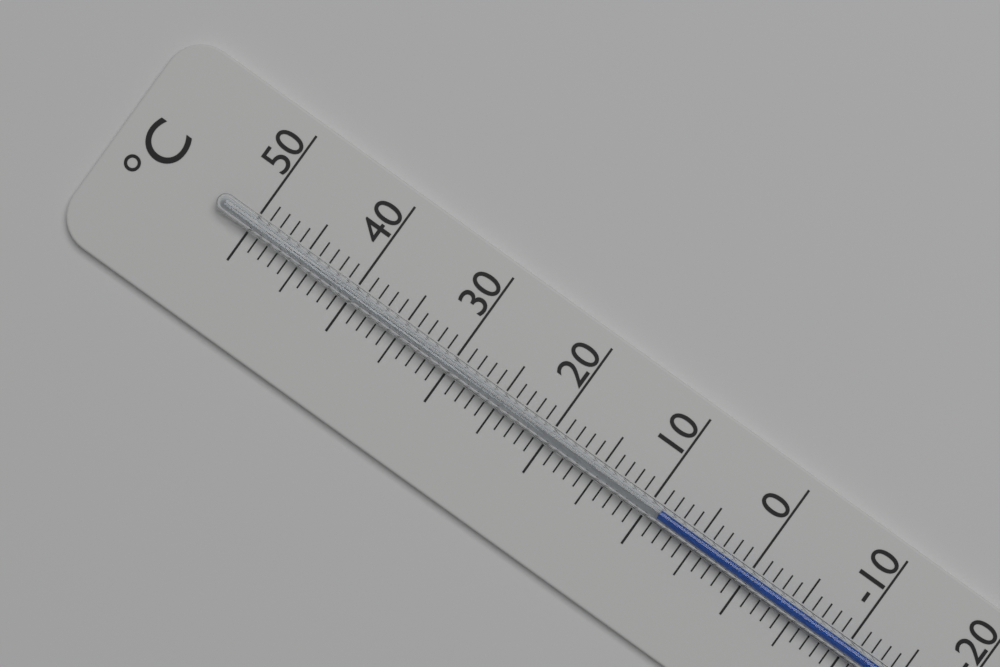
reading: 9 °C
